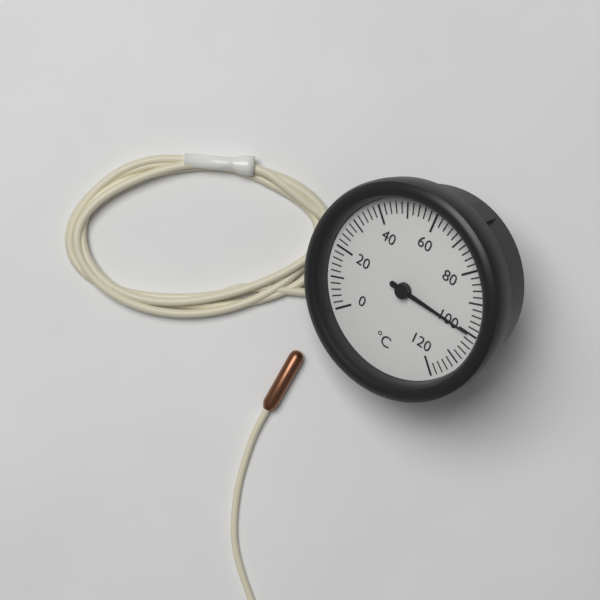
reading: 100 °C
